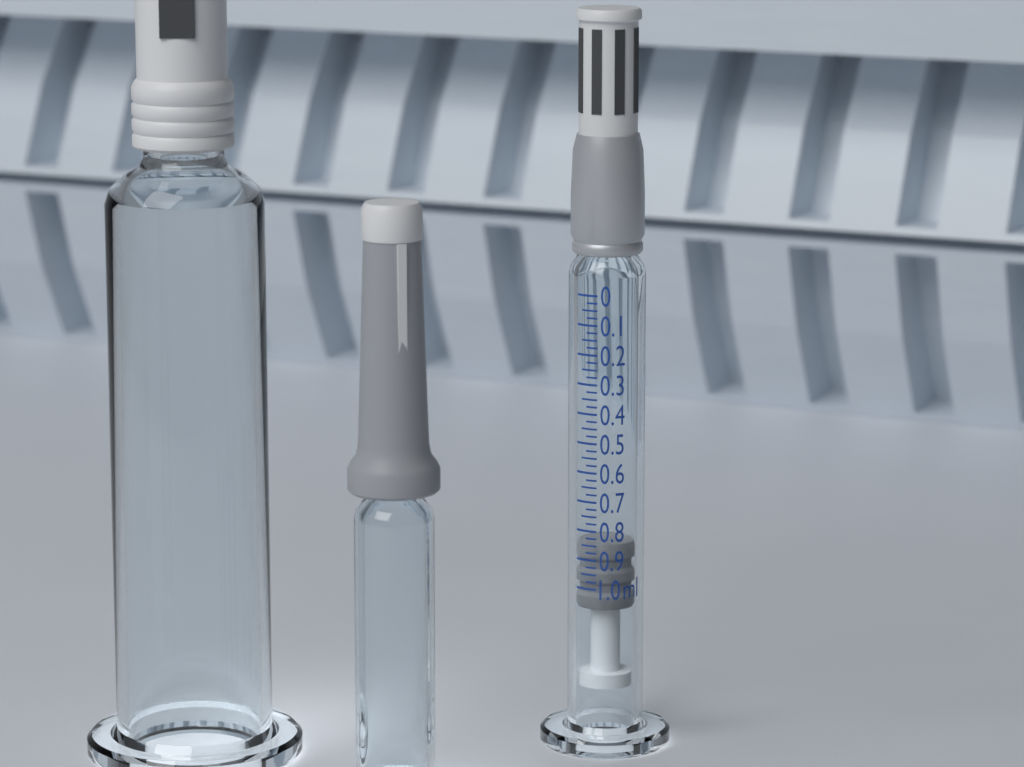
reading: 0.850 ml
